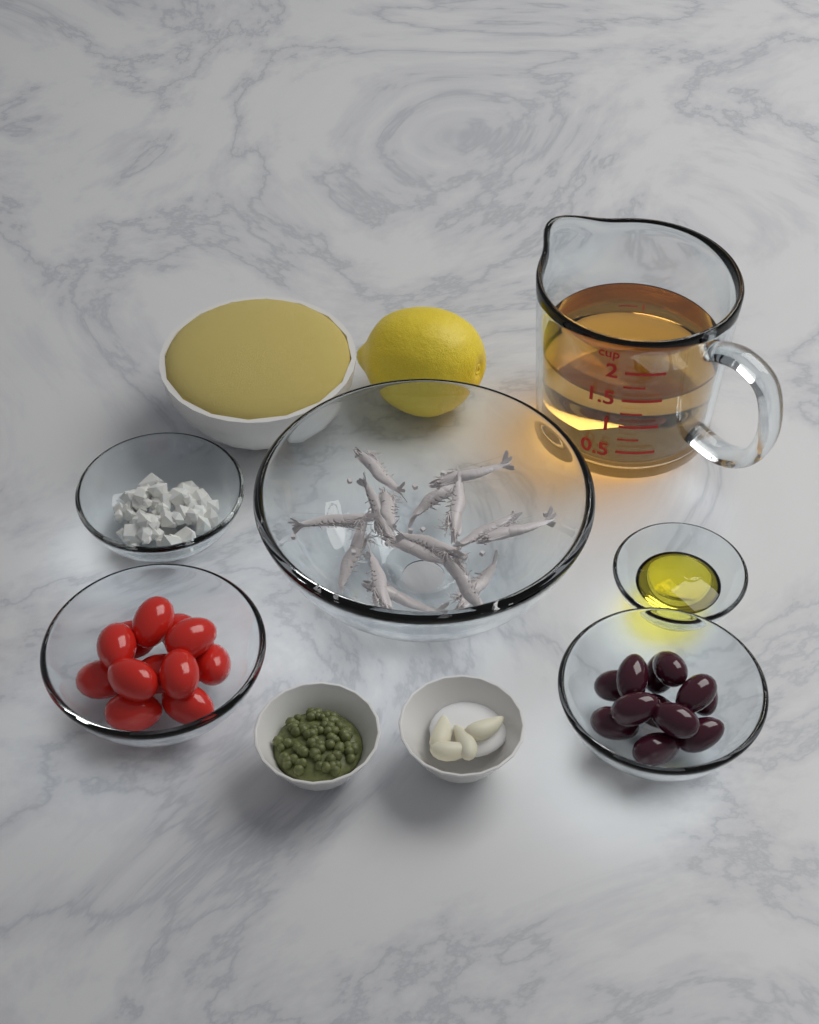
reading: 1.50 cup
